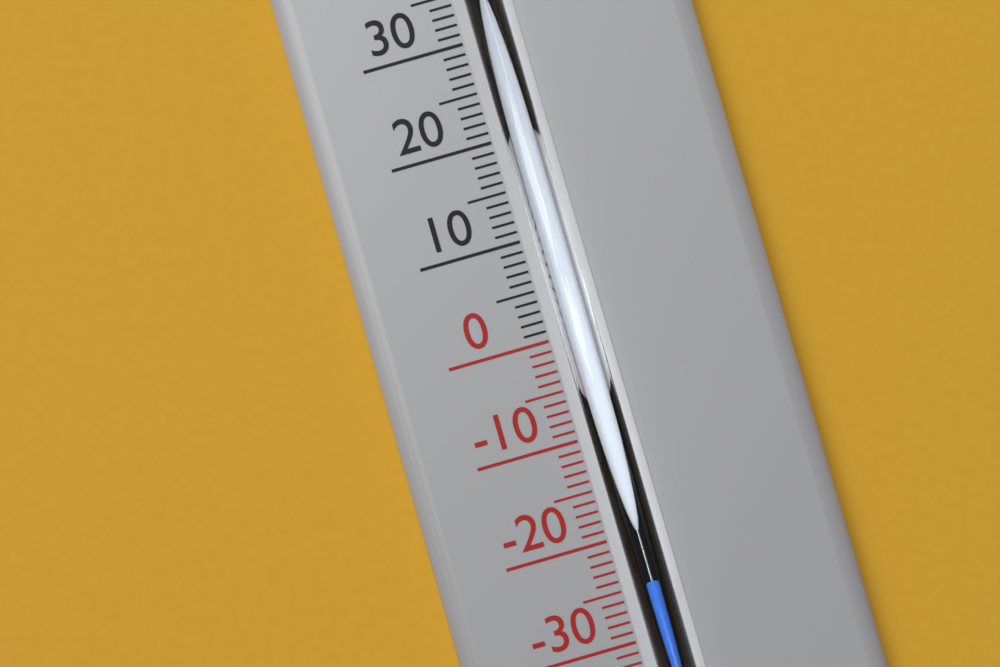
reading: -24 °C
